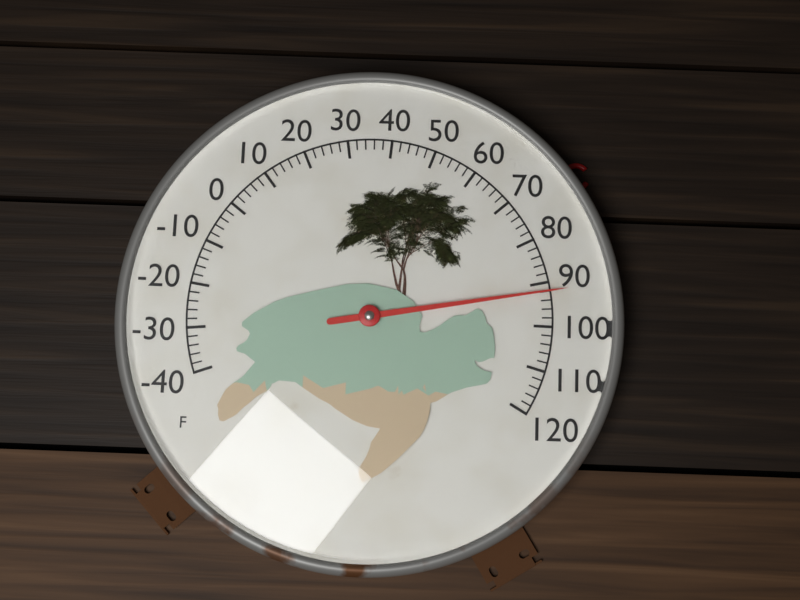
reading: 92 °F
